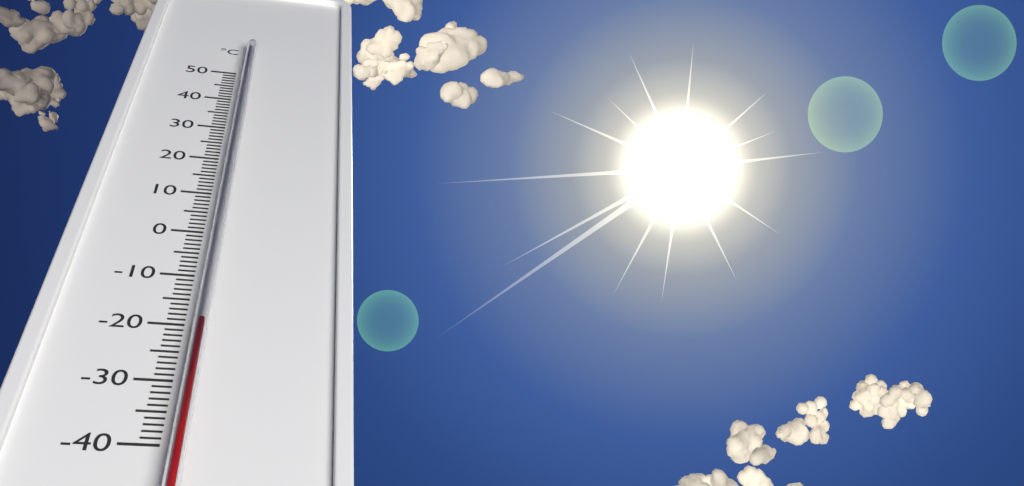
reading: -21 °C
